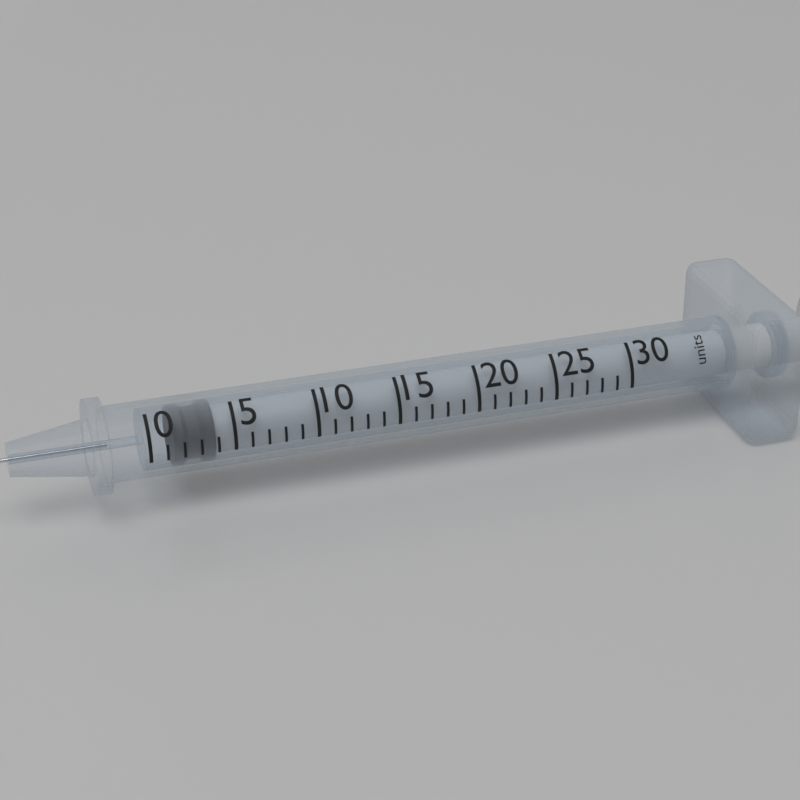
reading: 1.5 units
